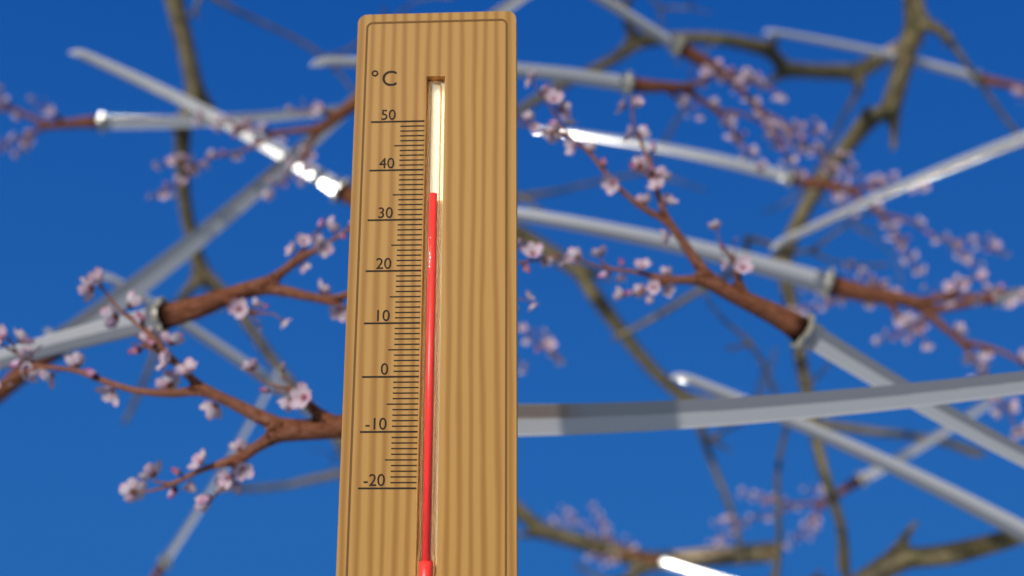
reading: 35 °C
